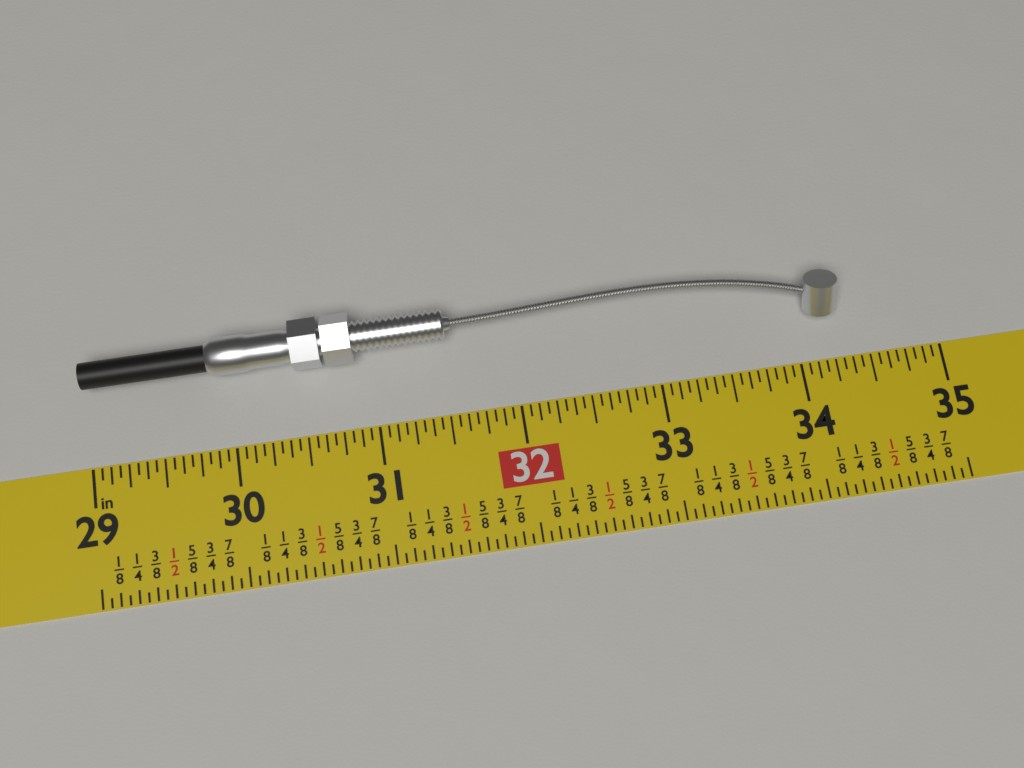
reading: 34.3125 in
